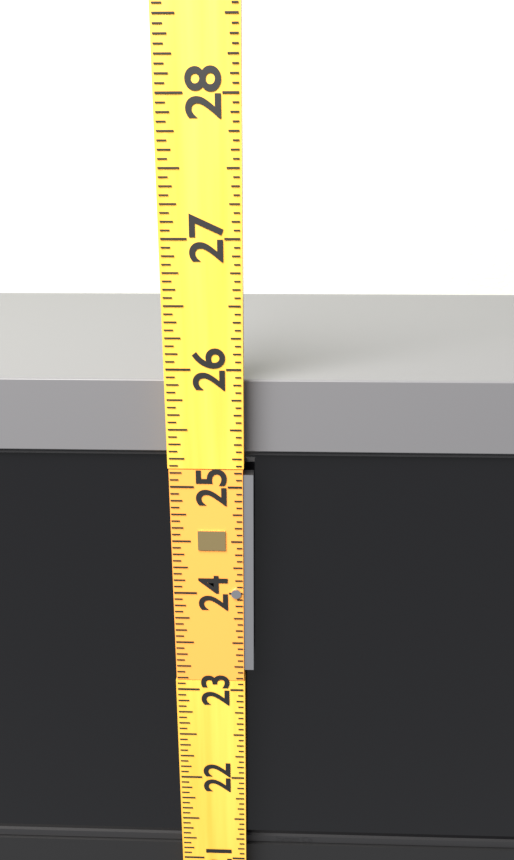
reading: 25.8750 (no unit)
